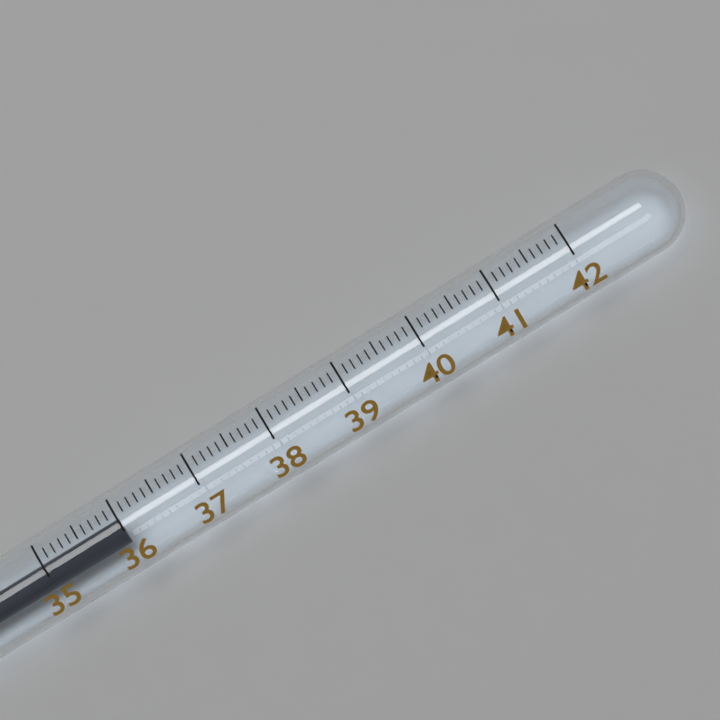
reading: 36.0 (no unit)
